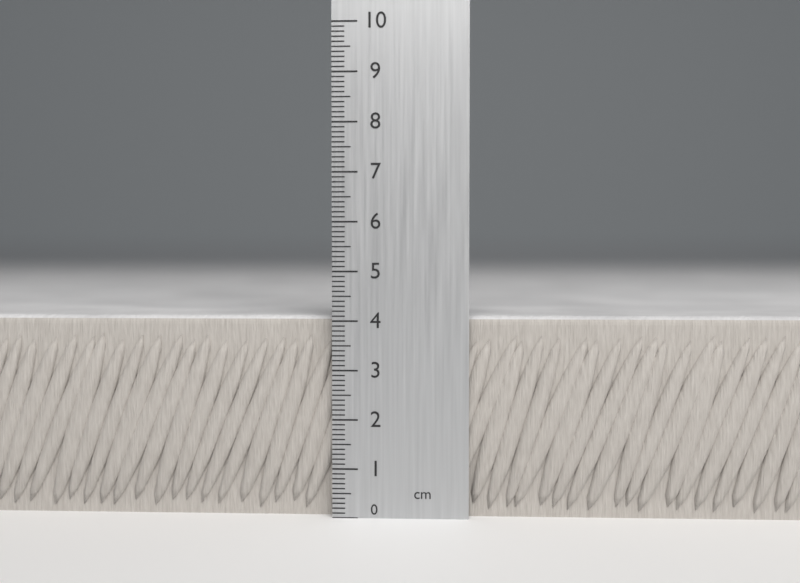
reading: 4.1 cm
